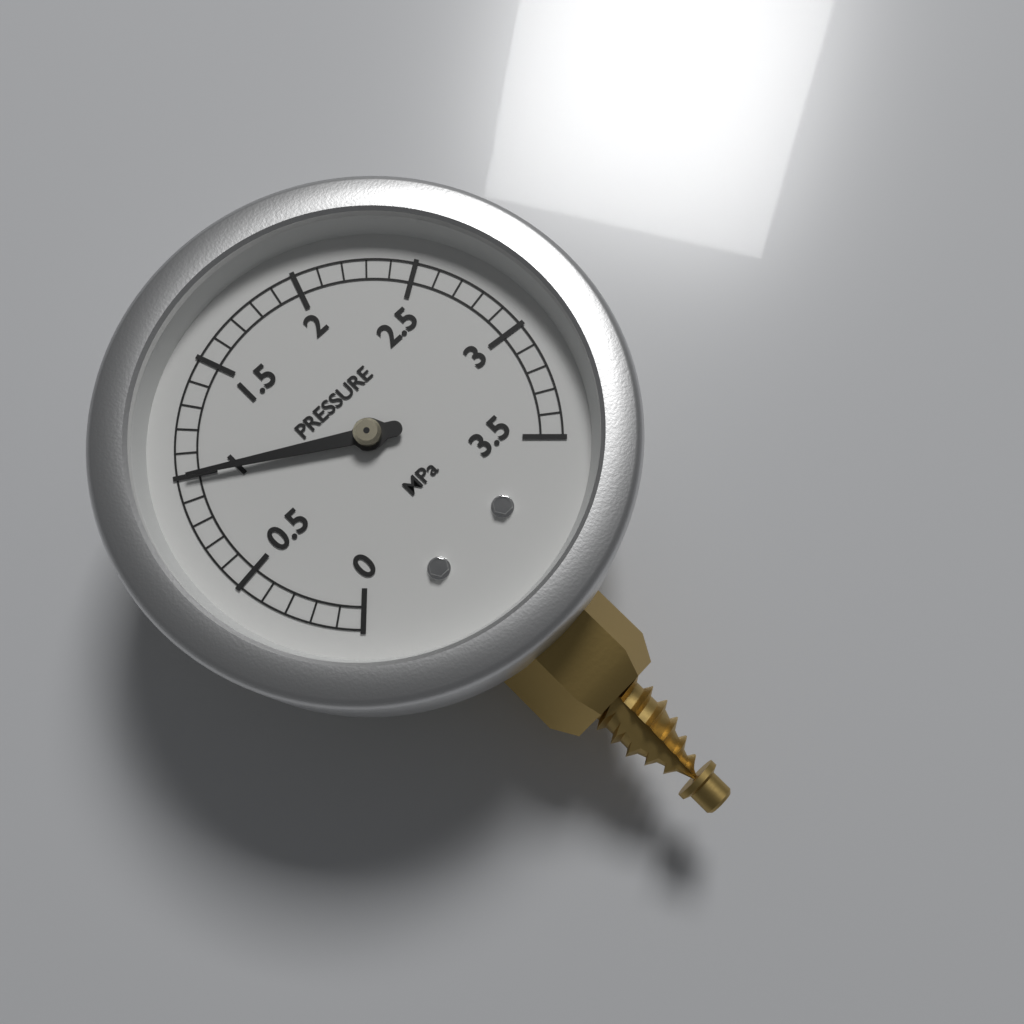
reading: 1.0 MPa
